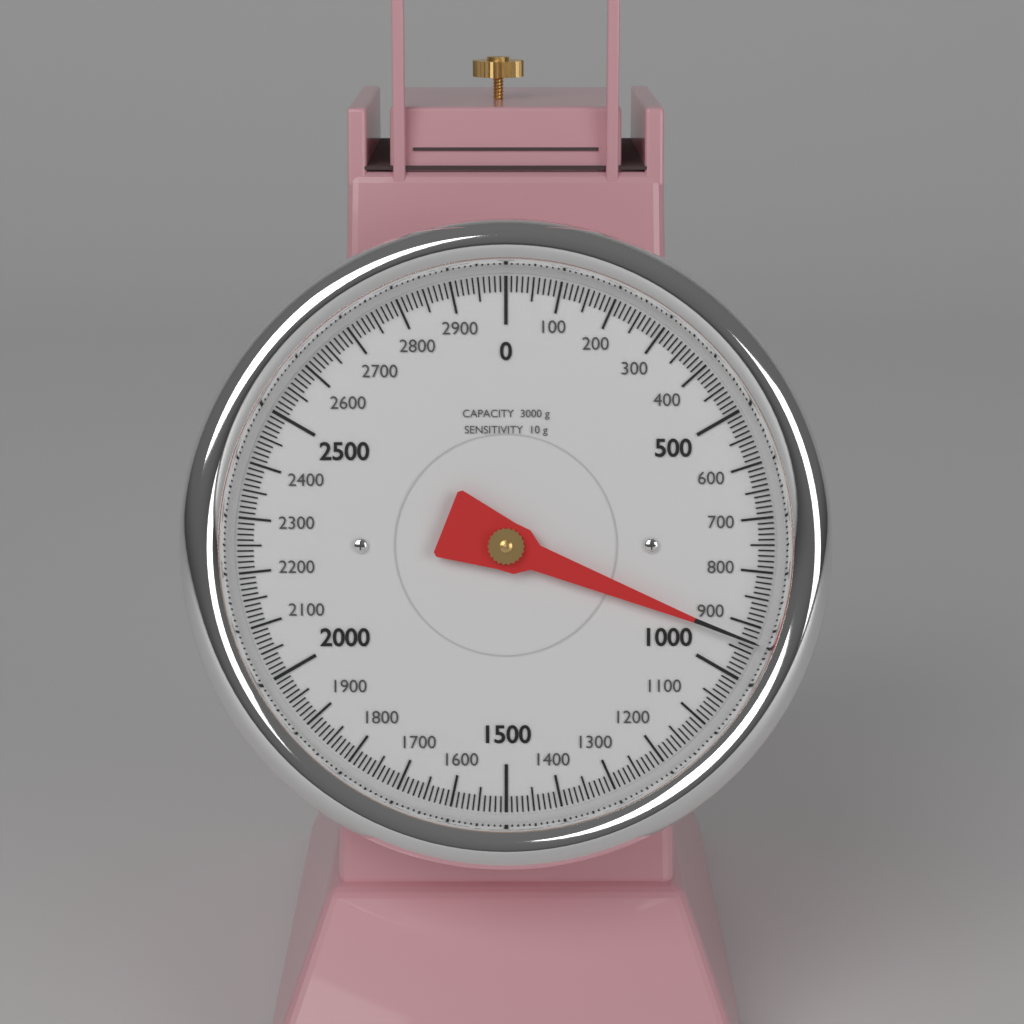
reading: 930 g
